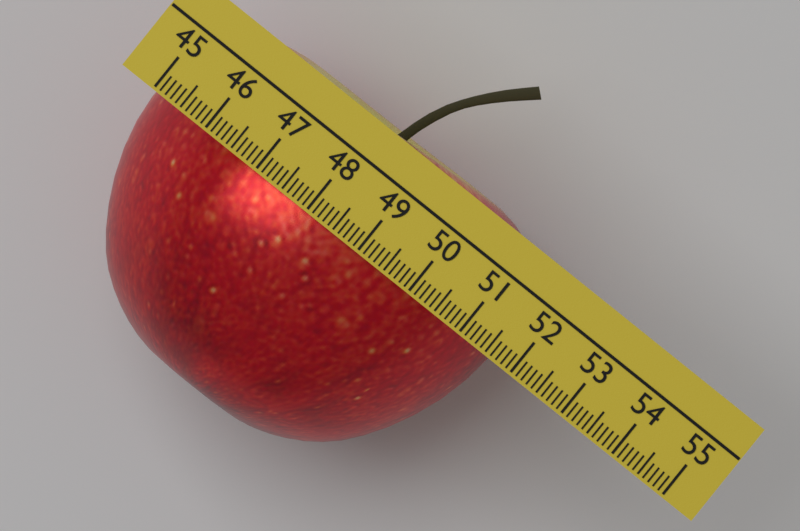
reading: 51.7 (no unit)
